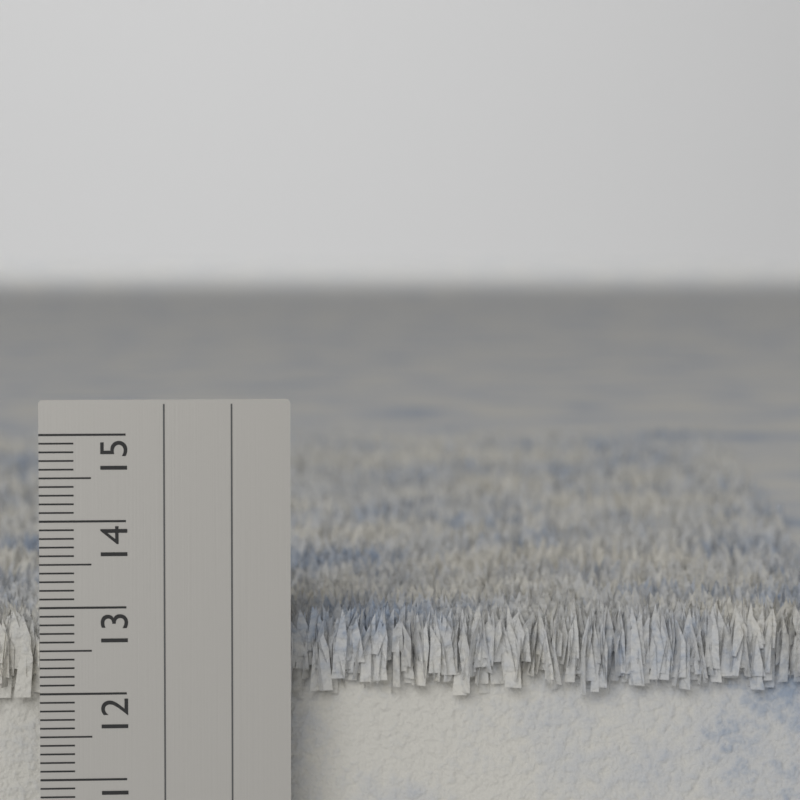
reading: 12.9 cm
